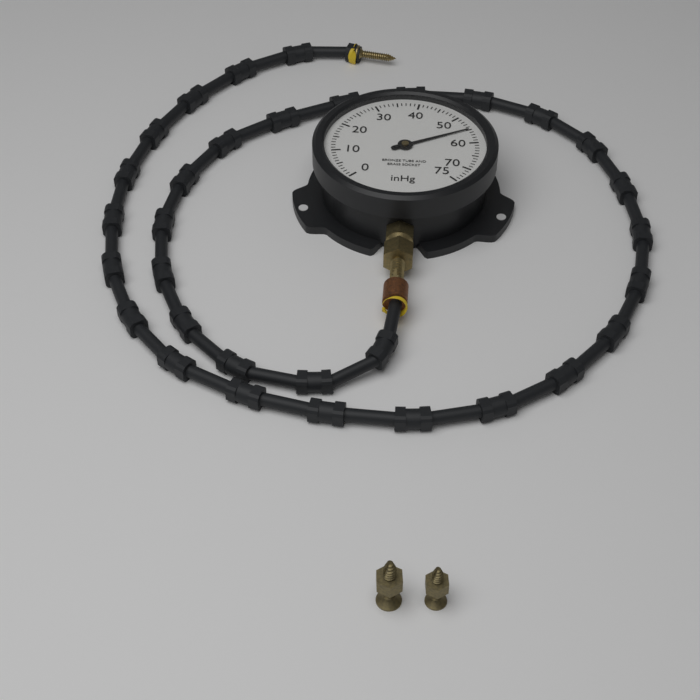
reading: 55 inHg
